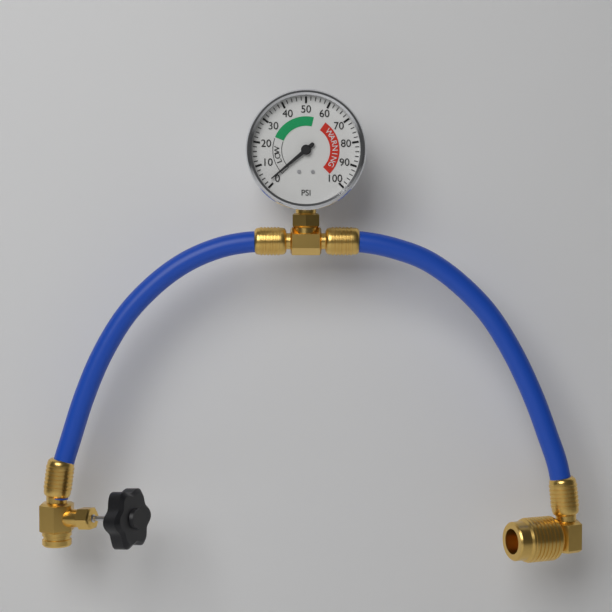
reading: 2 psi
